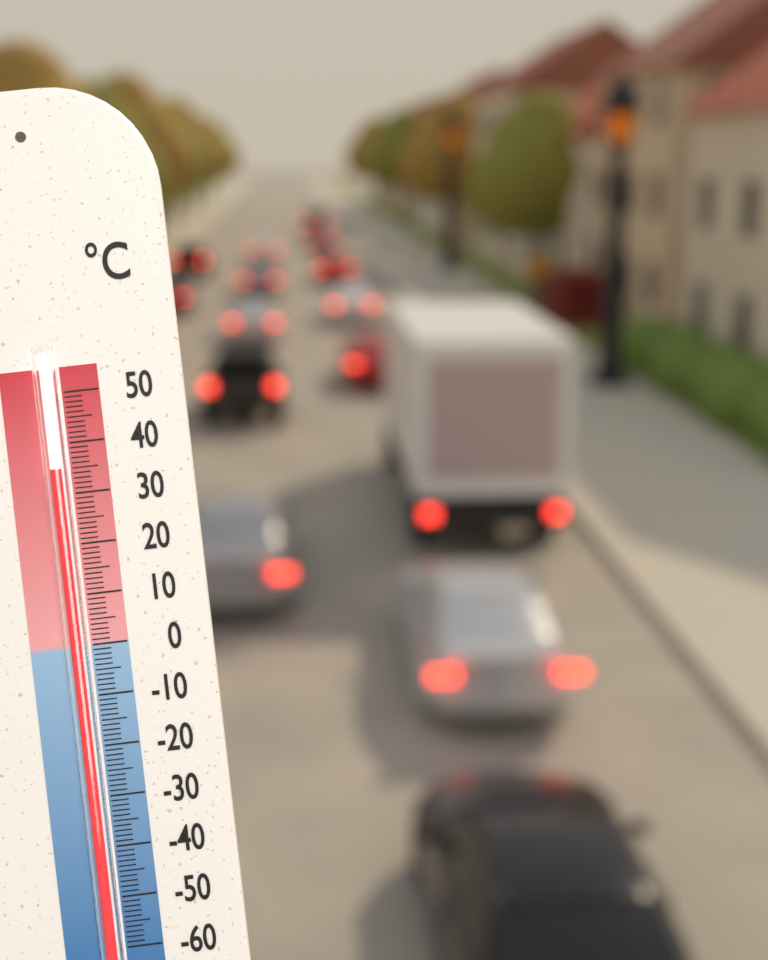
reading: 35 °C
